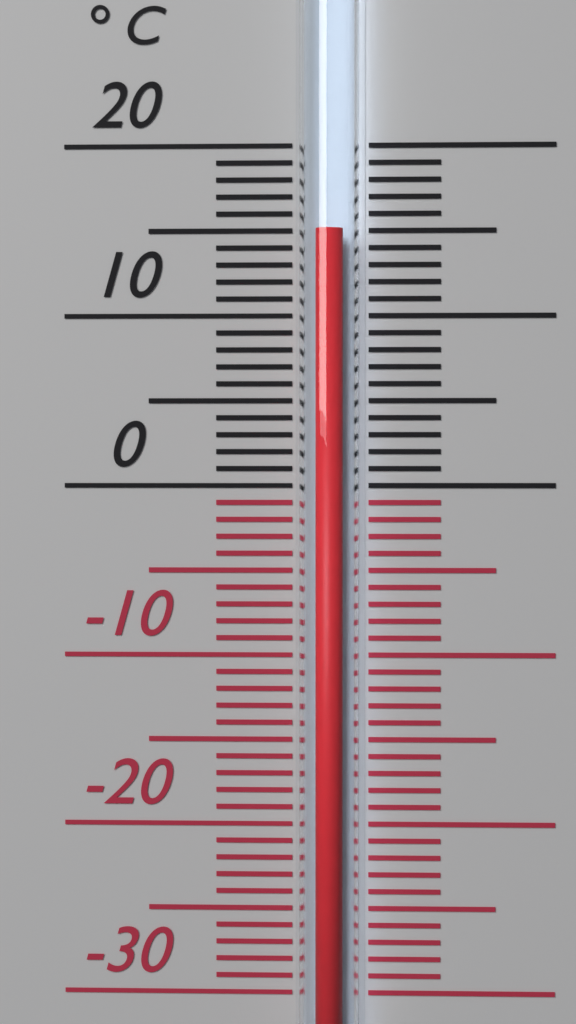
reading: 15 °C
